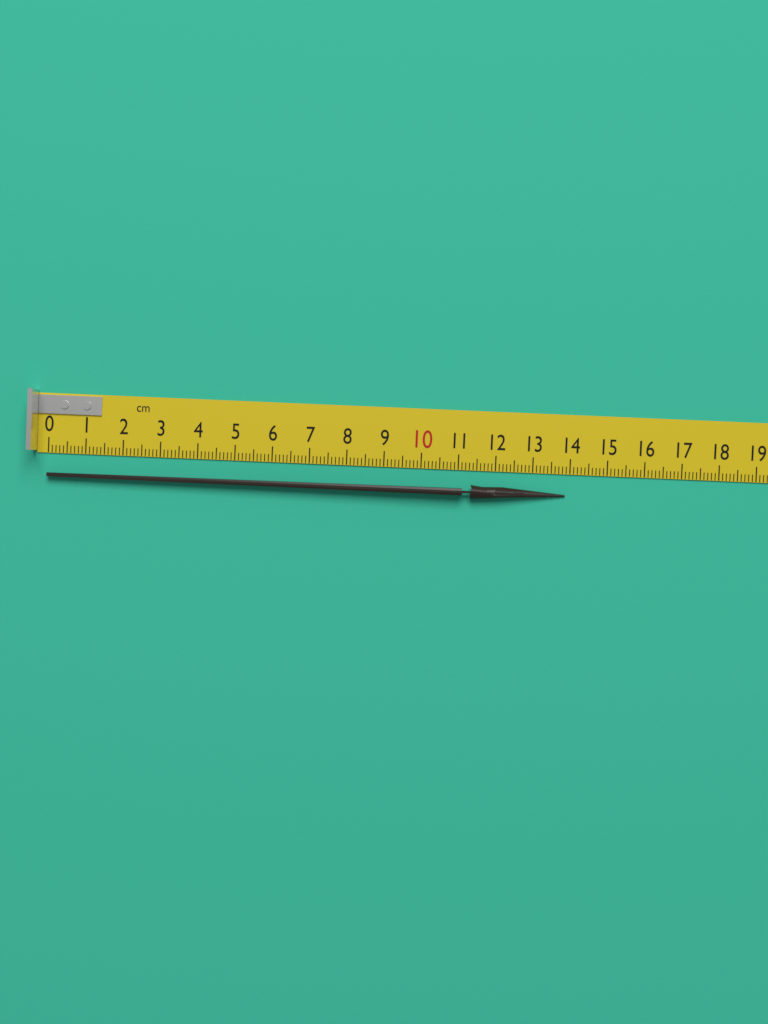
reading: 13.9 cm
